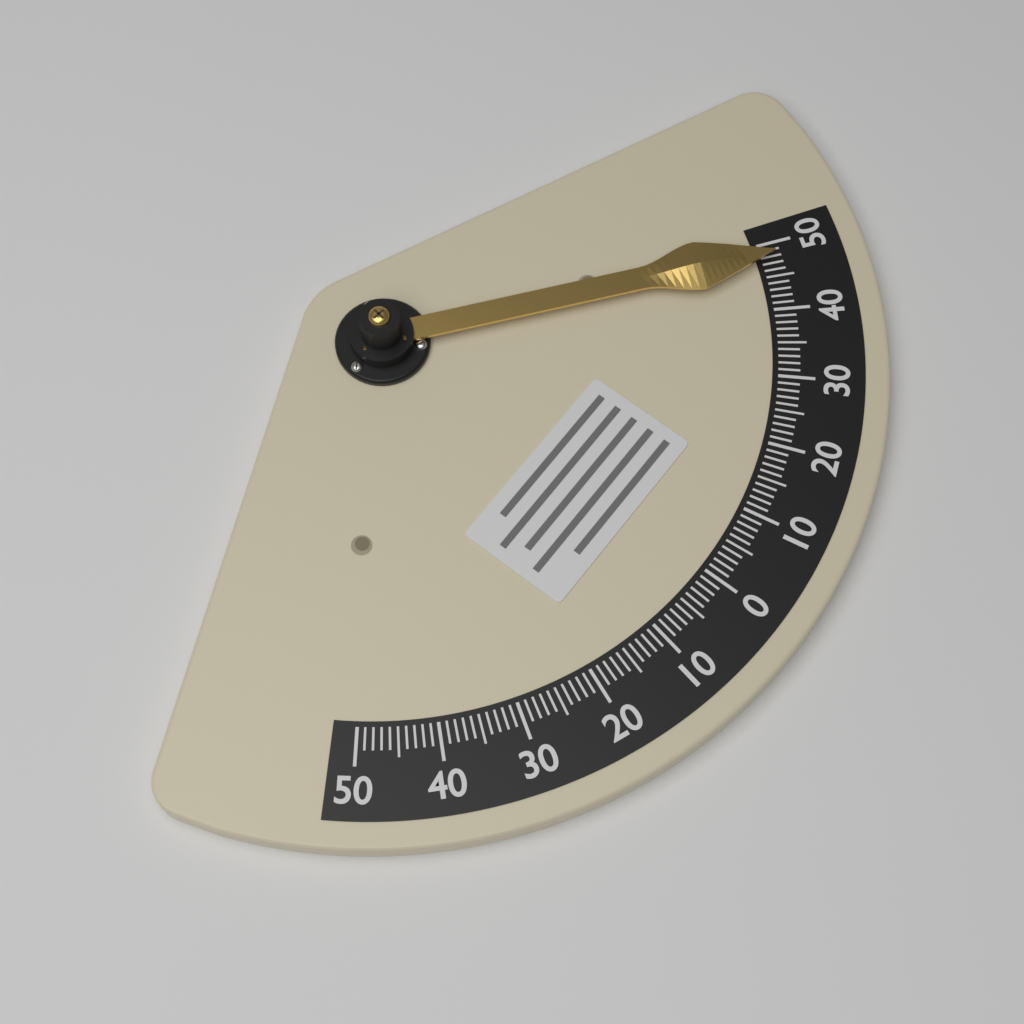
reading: 48 (no unit)
